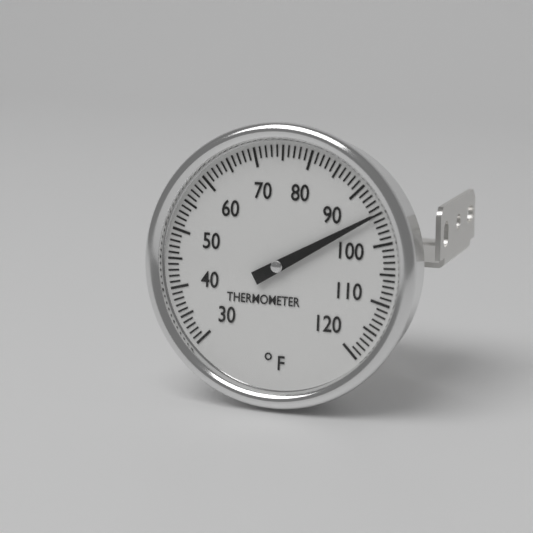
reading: 95 °F
